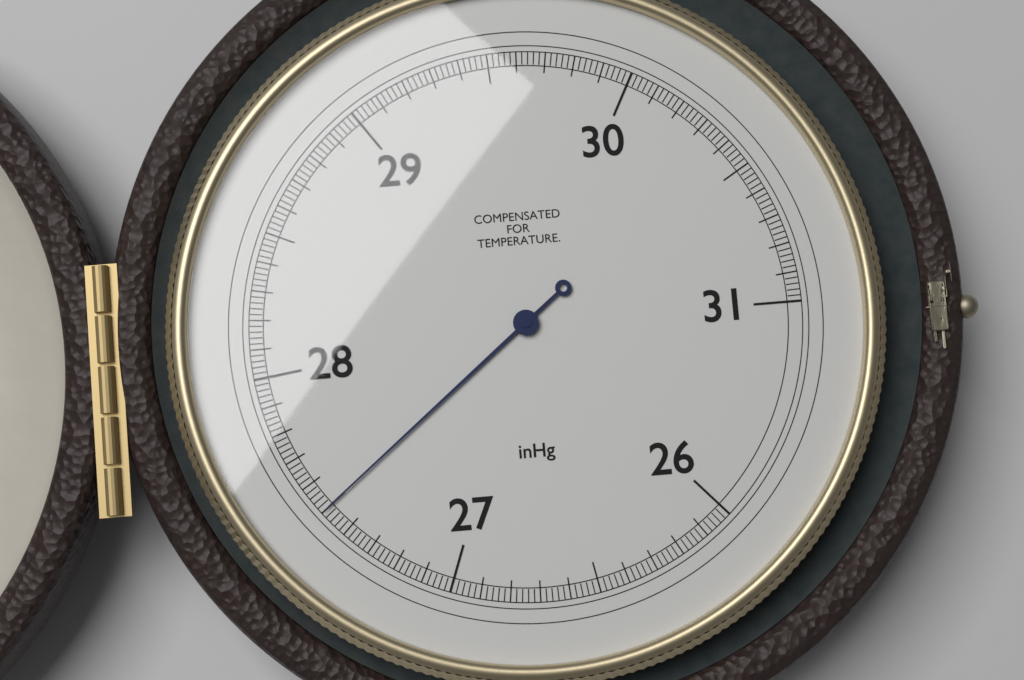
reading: 27.50 inHg
